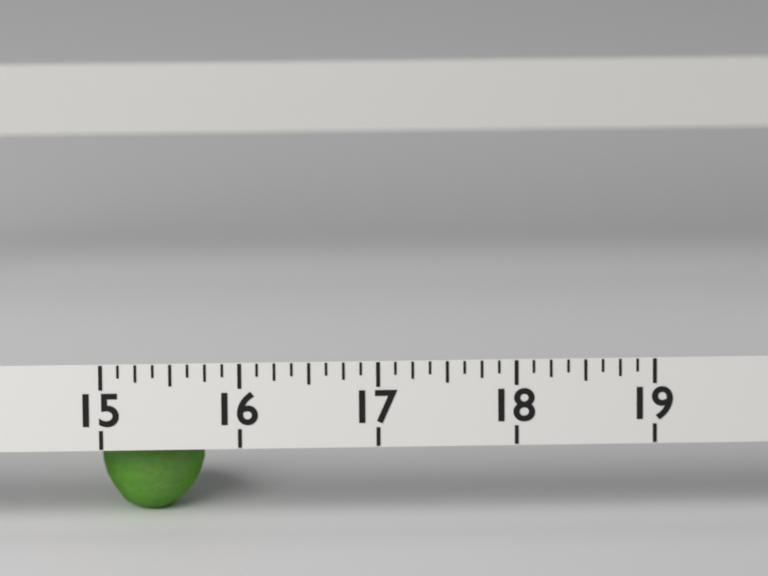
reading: 15.750 (no unit)
